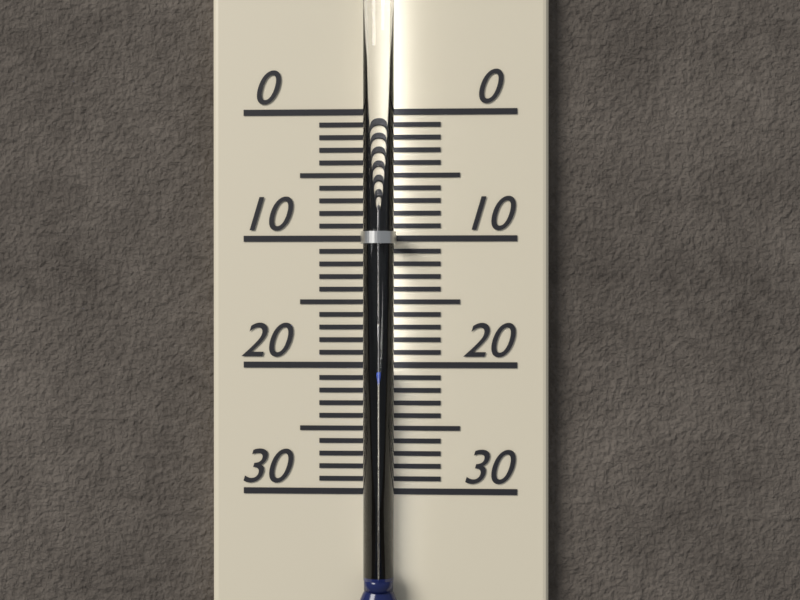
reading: 20 (no unit)
